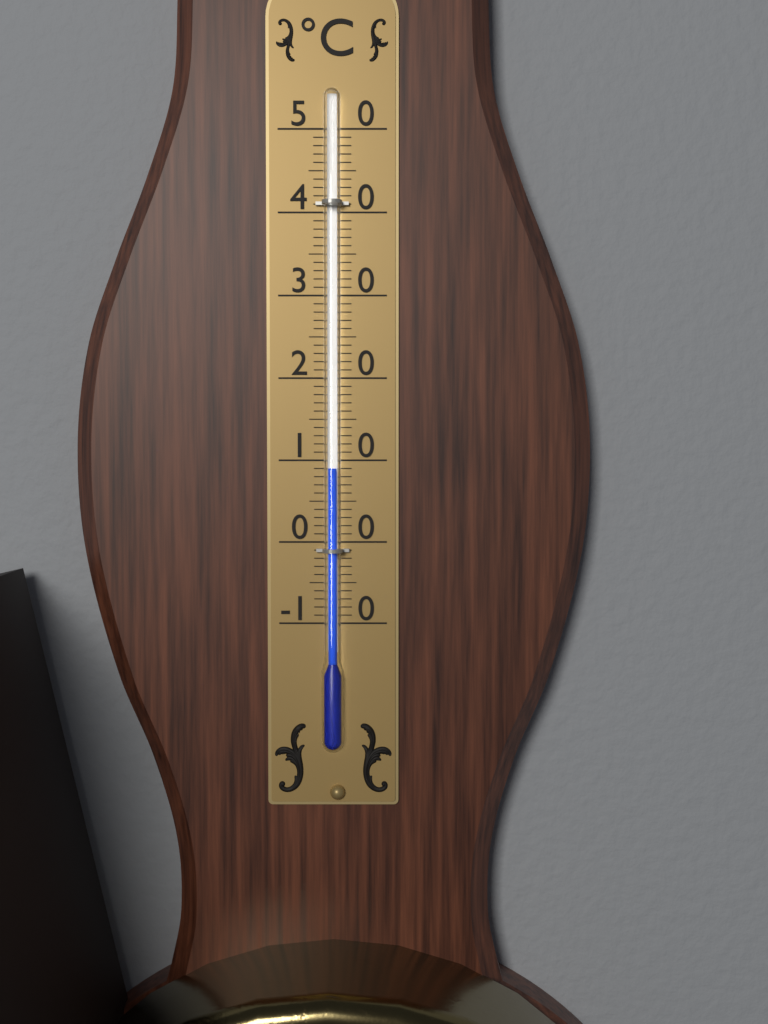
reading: 9 °C
